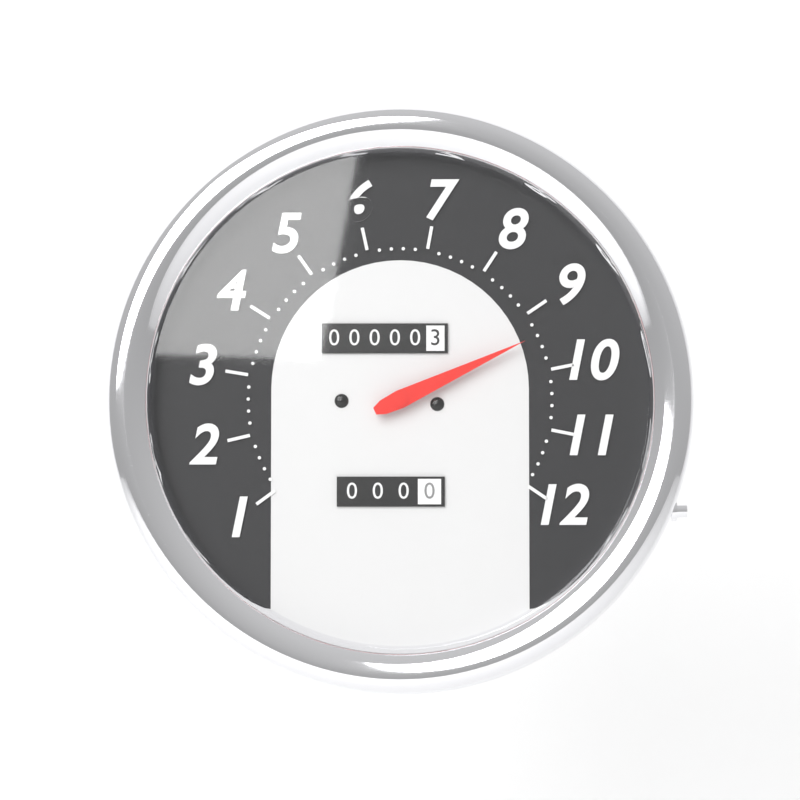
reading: 9.4 (no unit)
